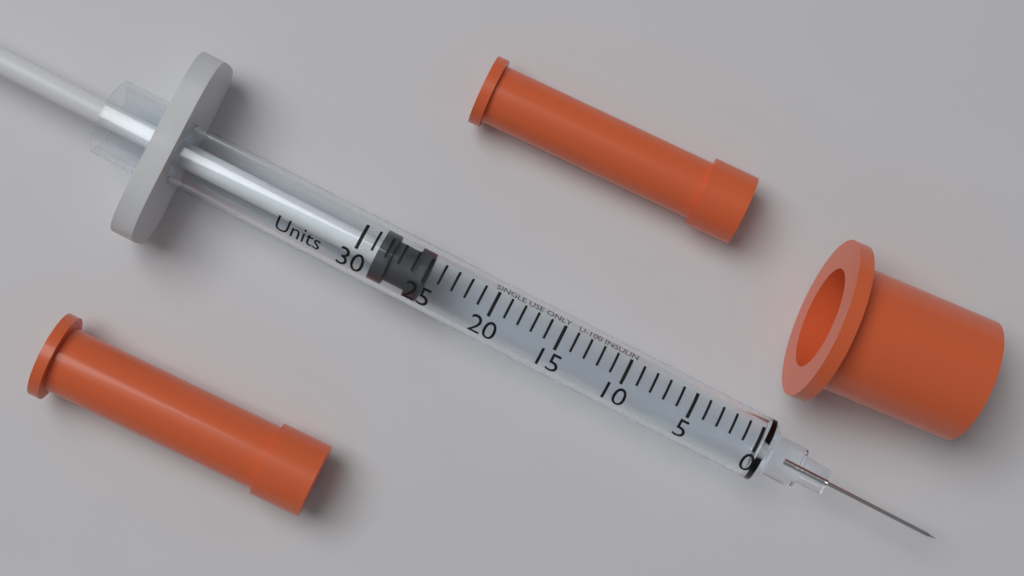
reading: 25 Units
